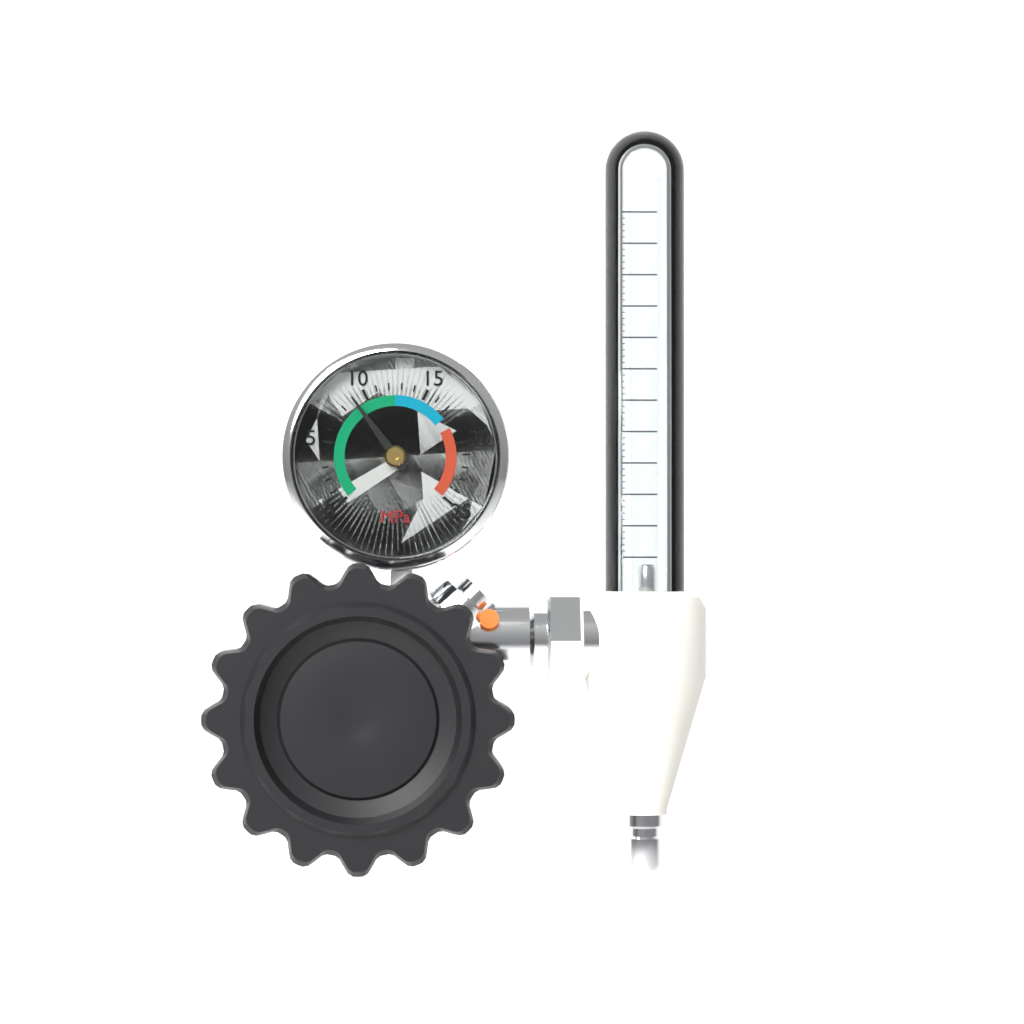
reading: 9 MPa
